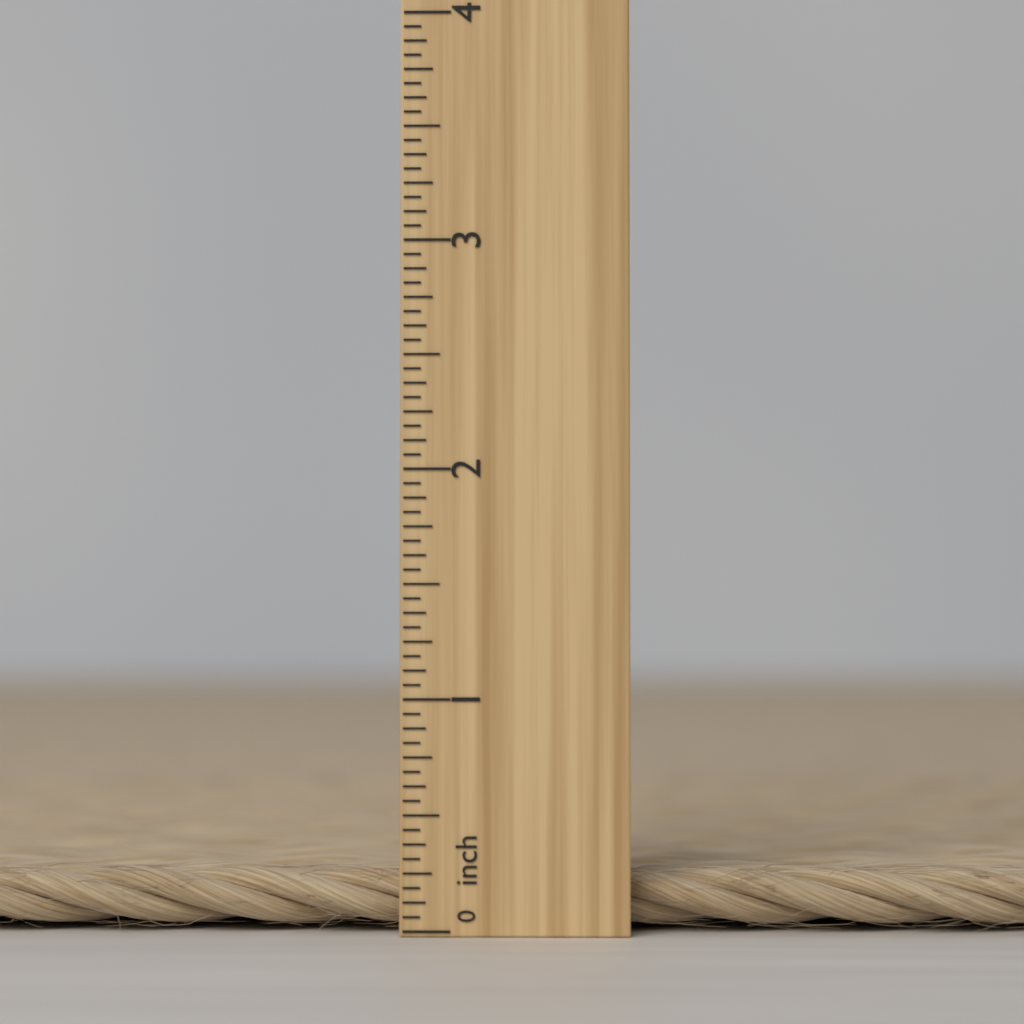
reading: 0.2500 inch
